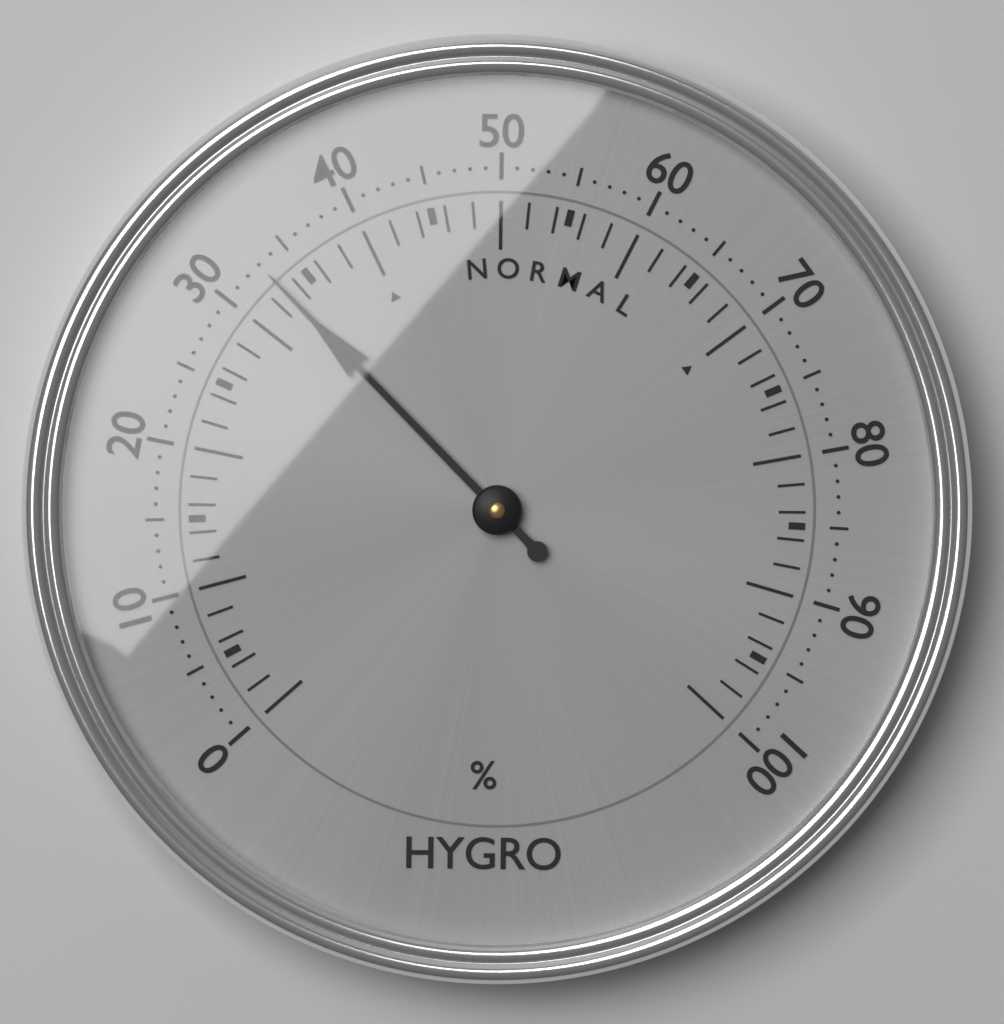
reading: 33 %
